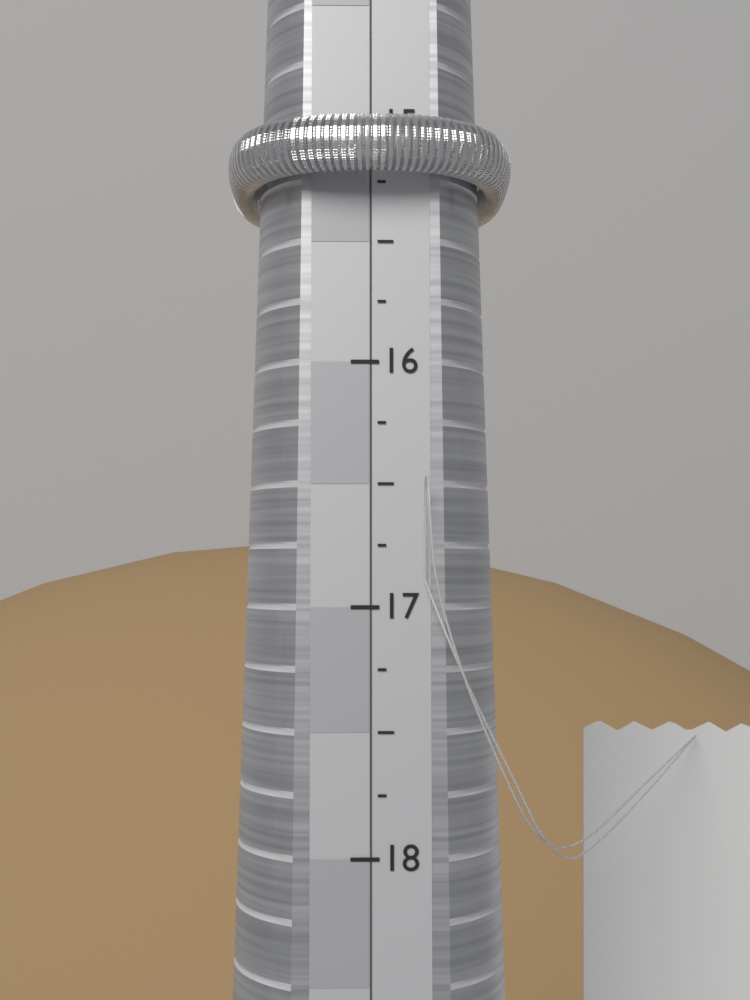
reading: 15.25 (no unit)
